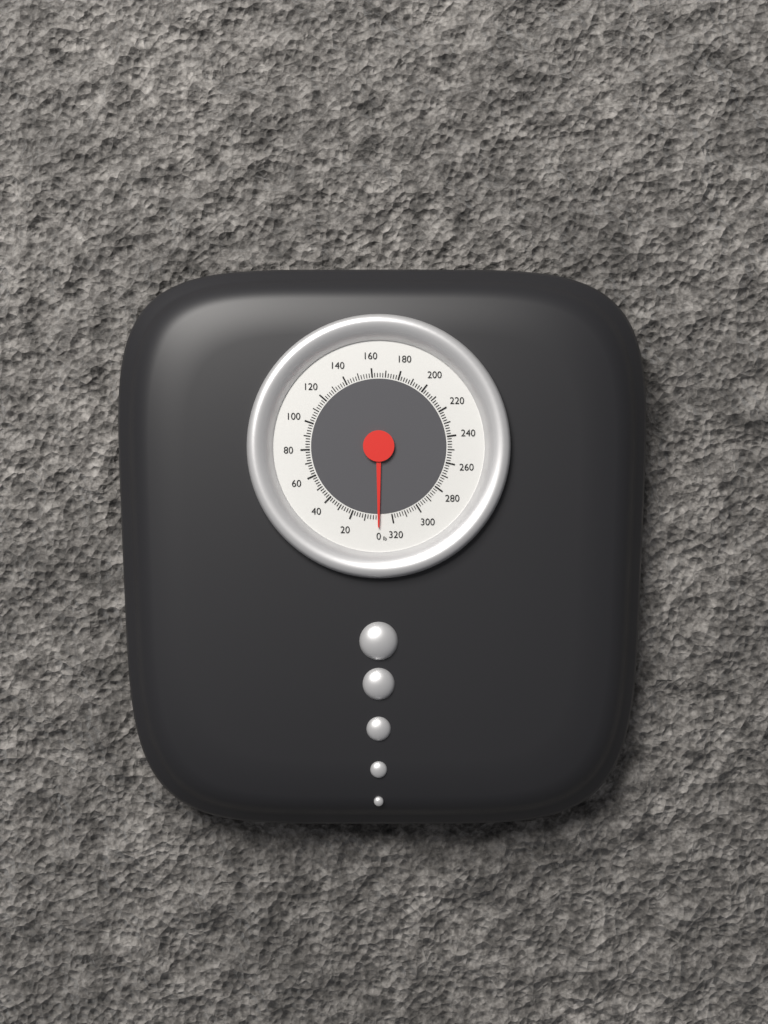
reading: 0 lb
